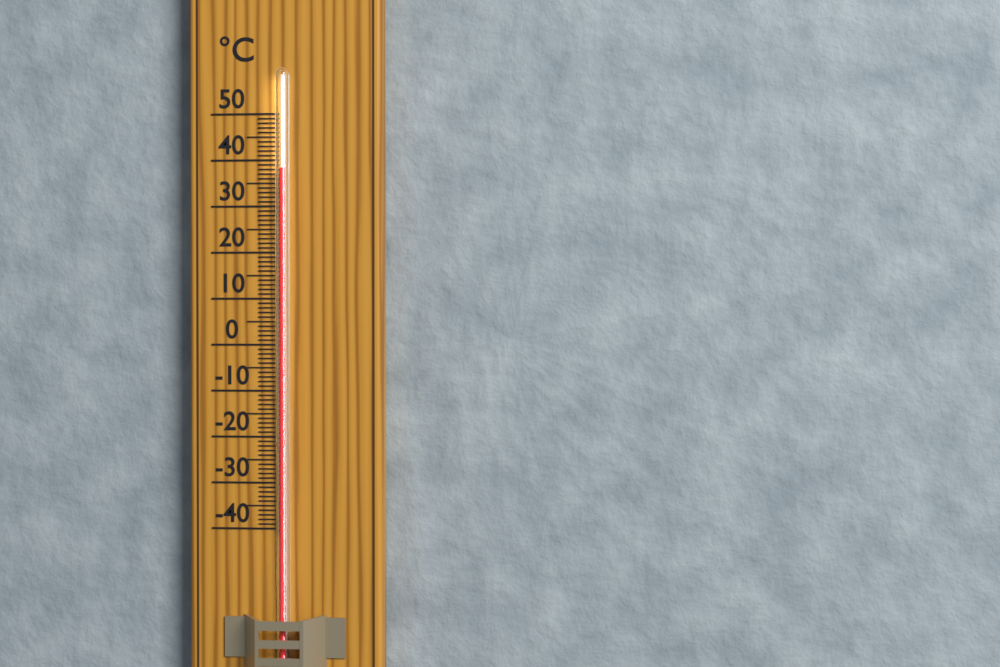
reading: 38 °C
